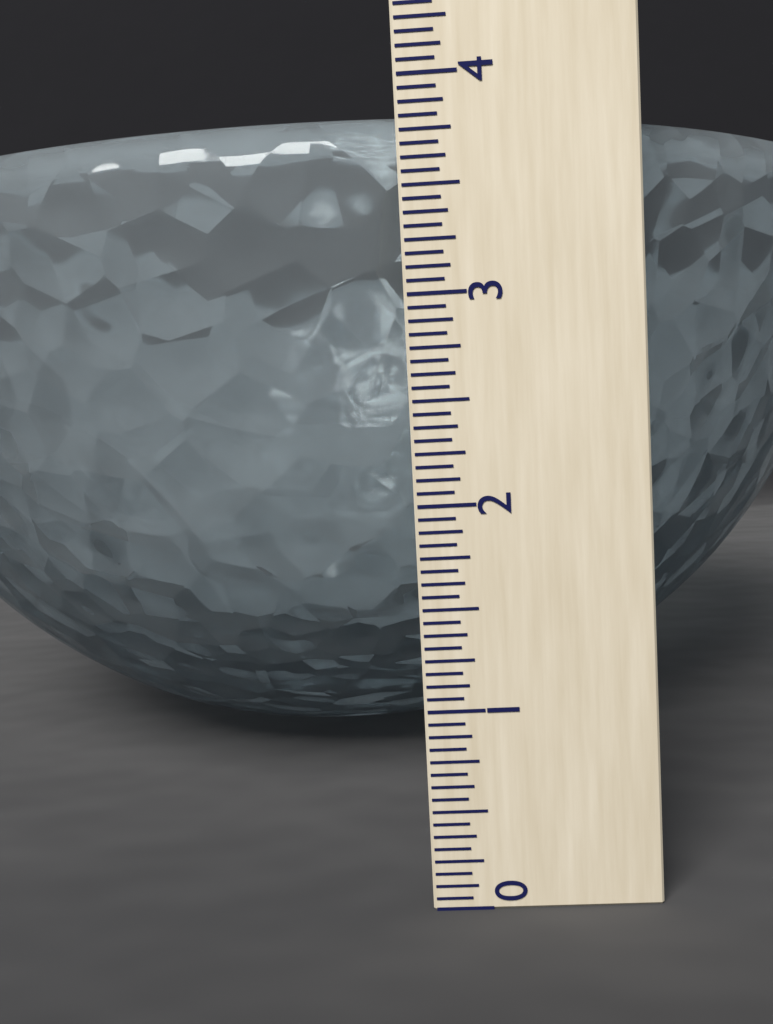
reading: 3.8750 (no unit)
